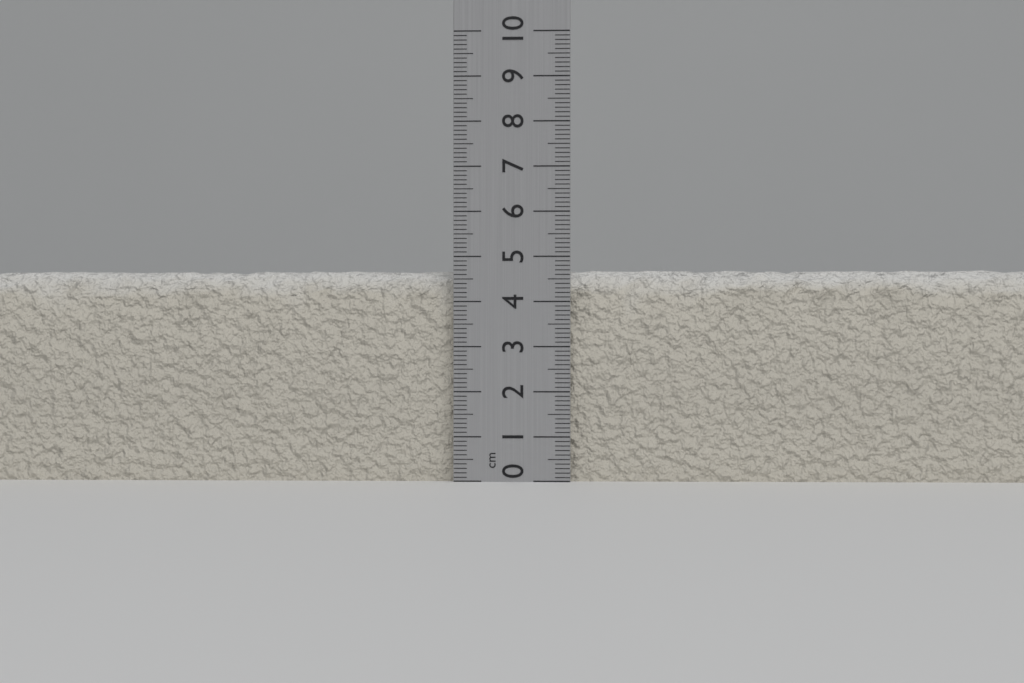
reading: 4.7 cm
